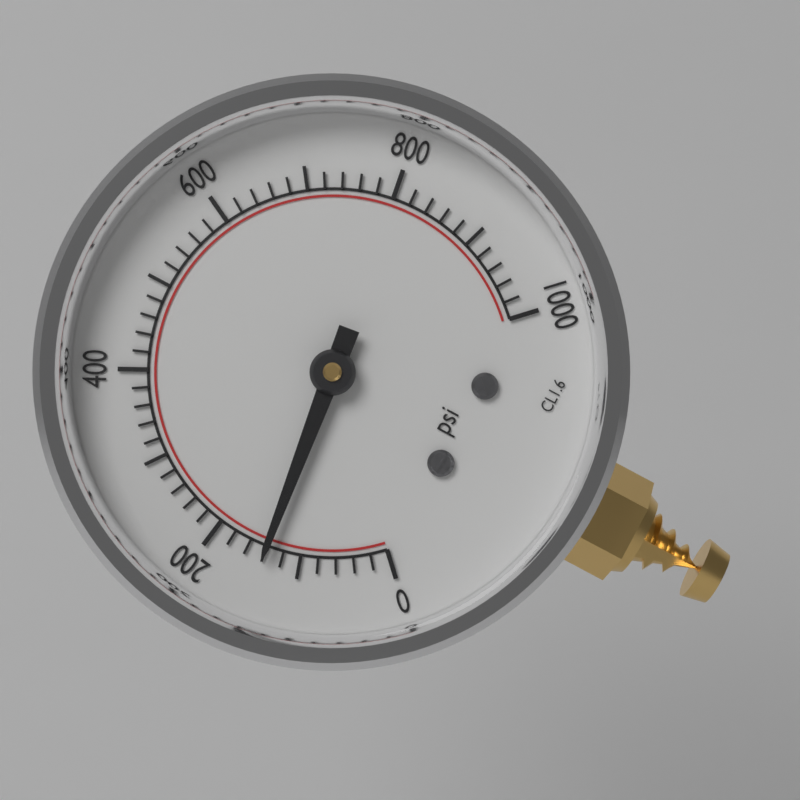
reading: 140 psi
